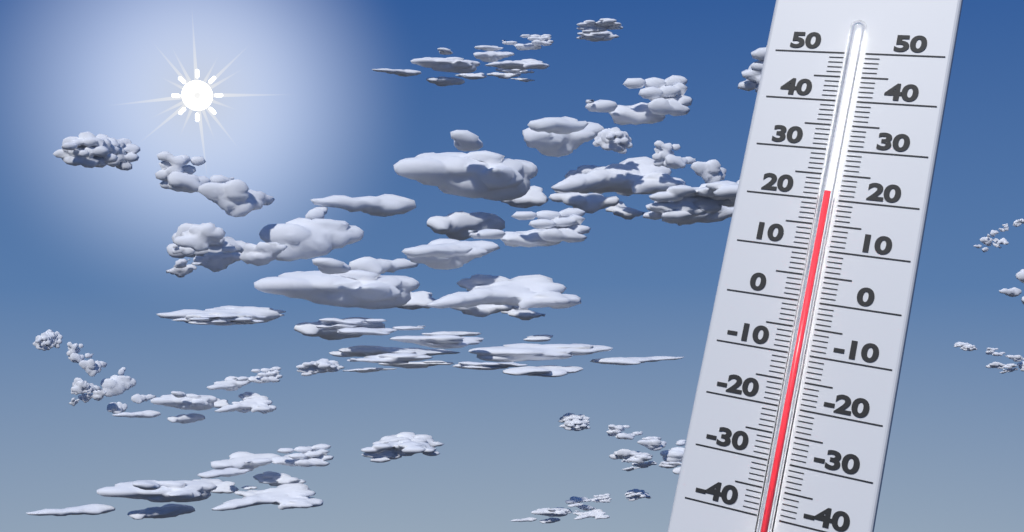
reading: 21 (no unit)
